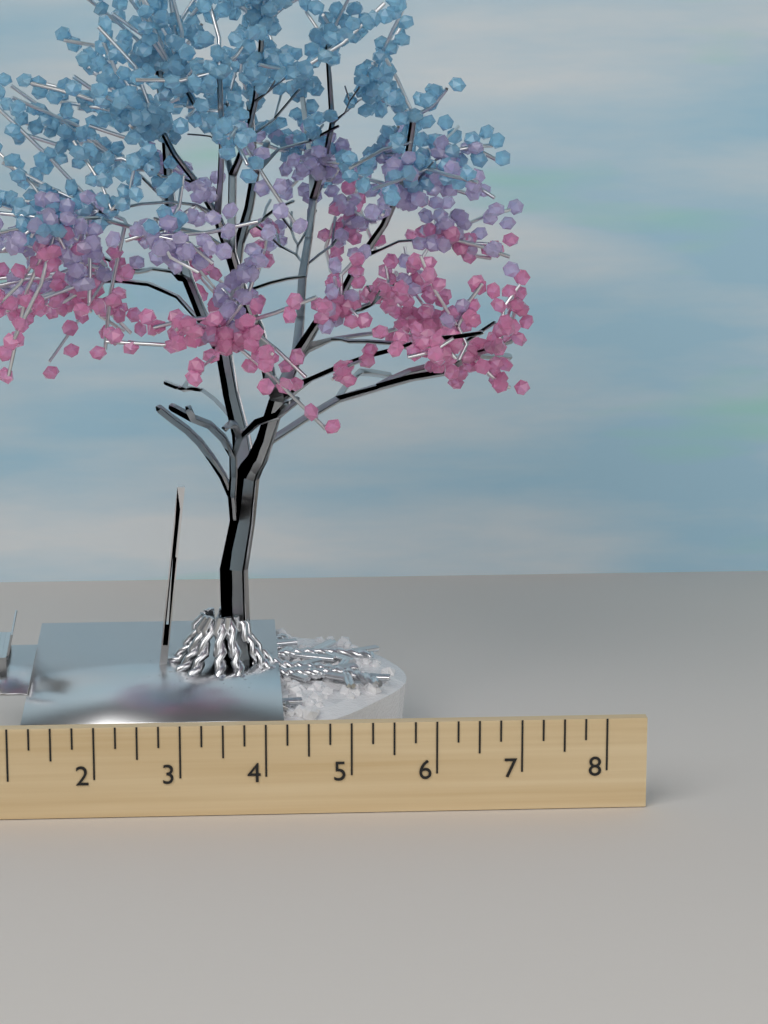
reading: 7.50 (no unit)
